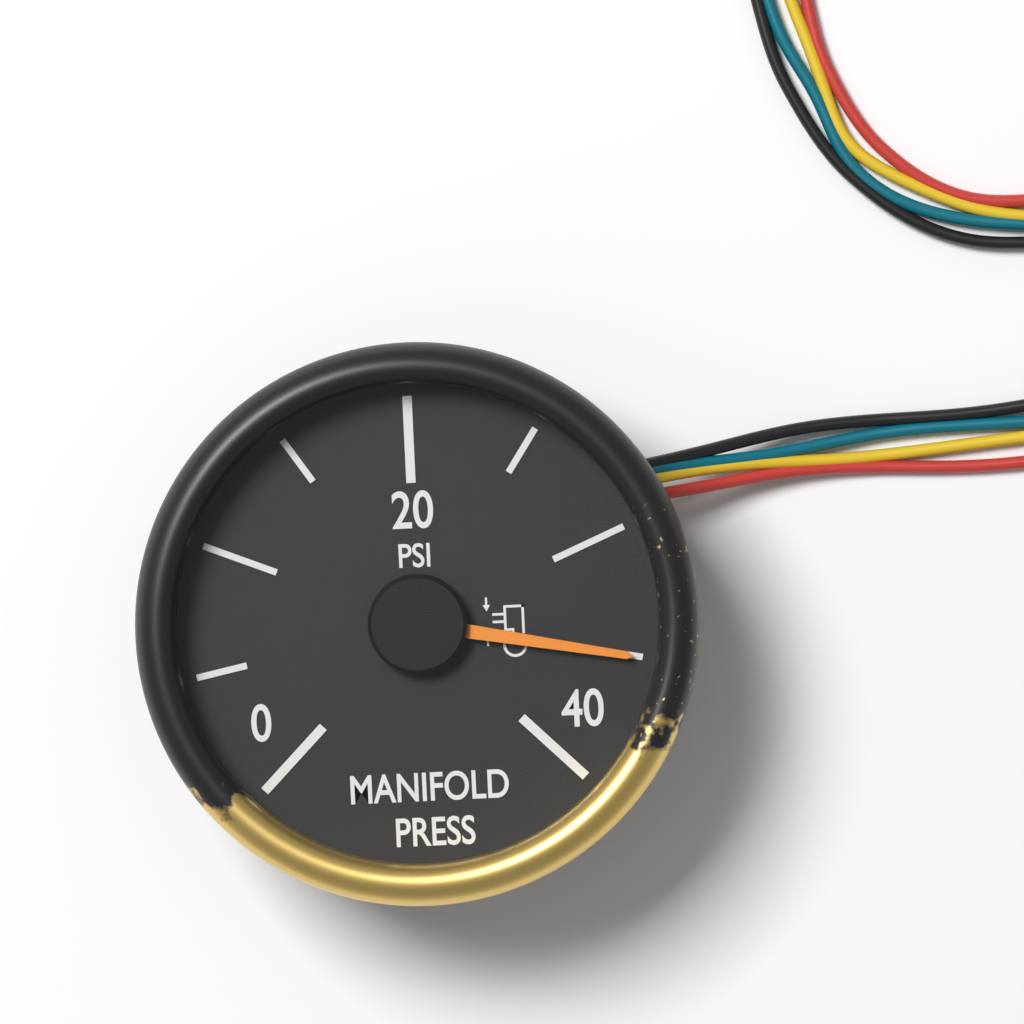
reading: 35 psi
